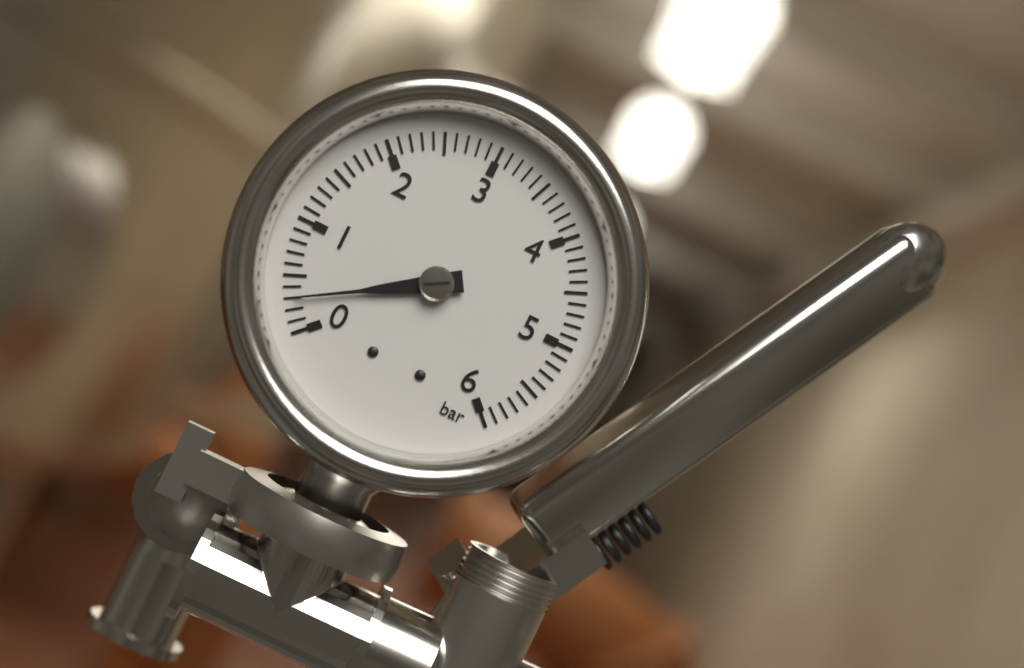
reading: 0.3 bar
